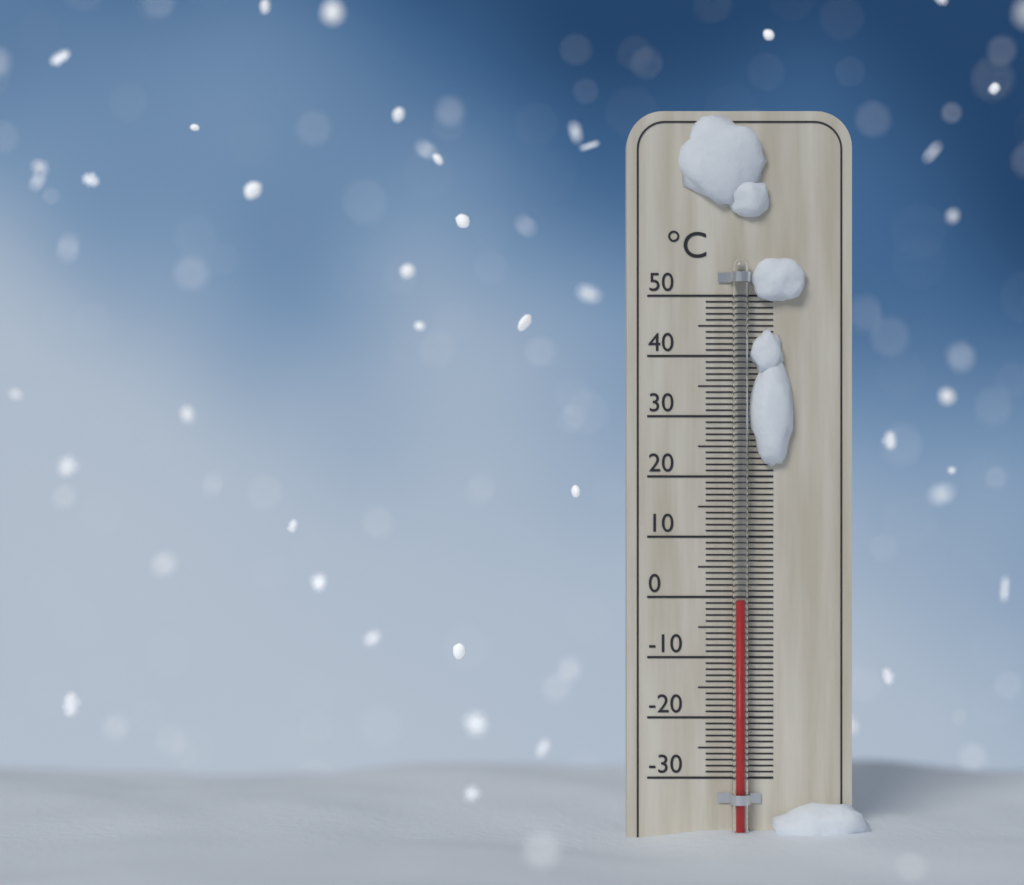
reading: -0.5 °C
